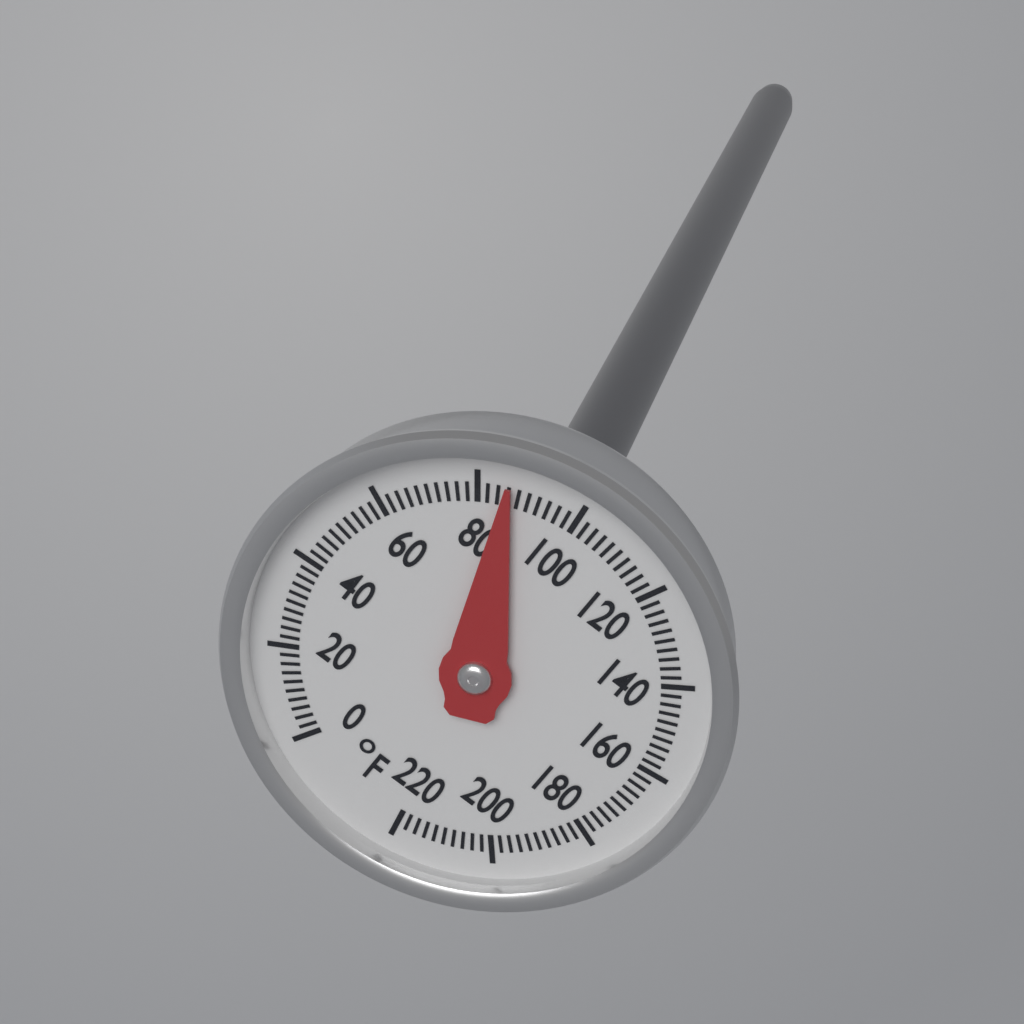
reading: 86 °F
